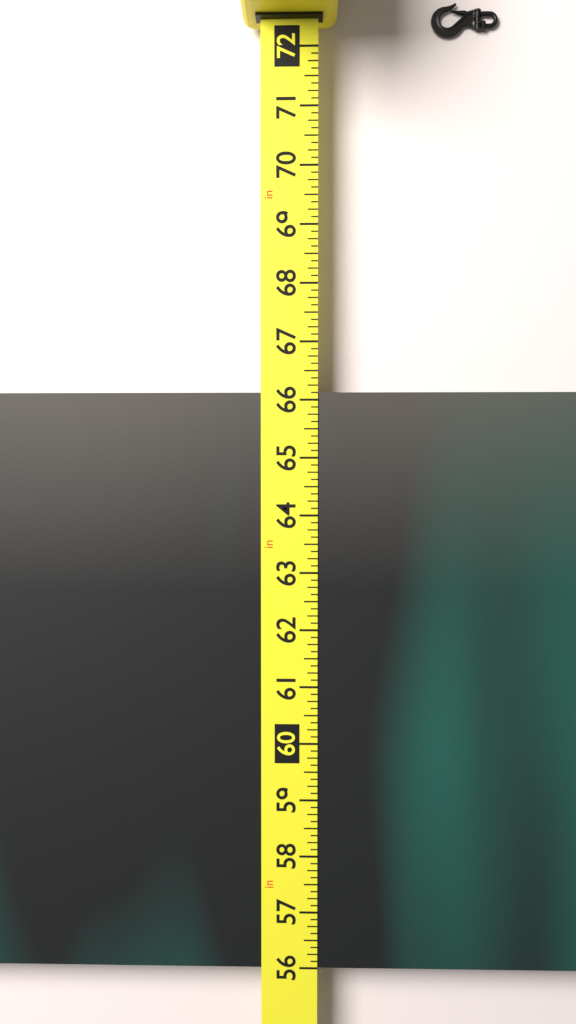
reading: 66.125 in
